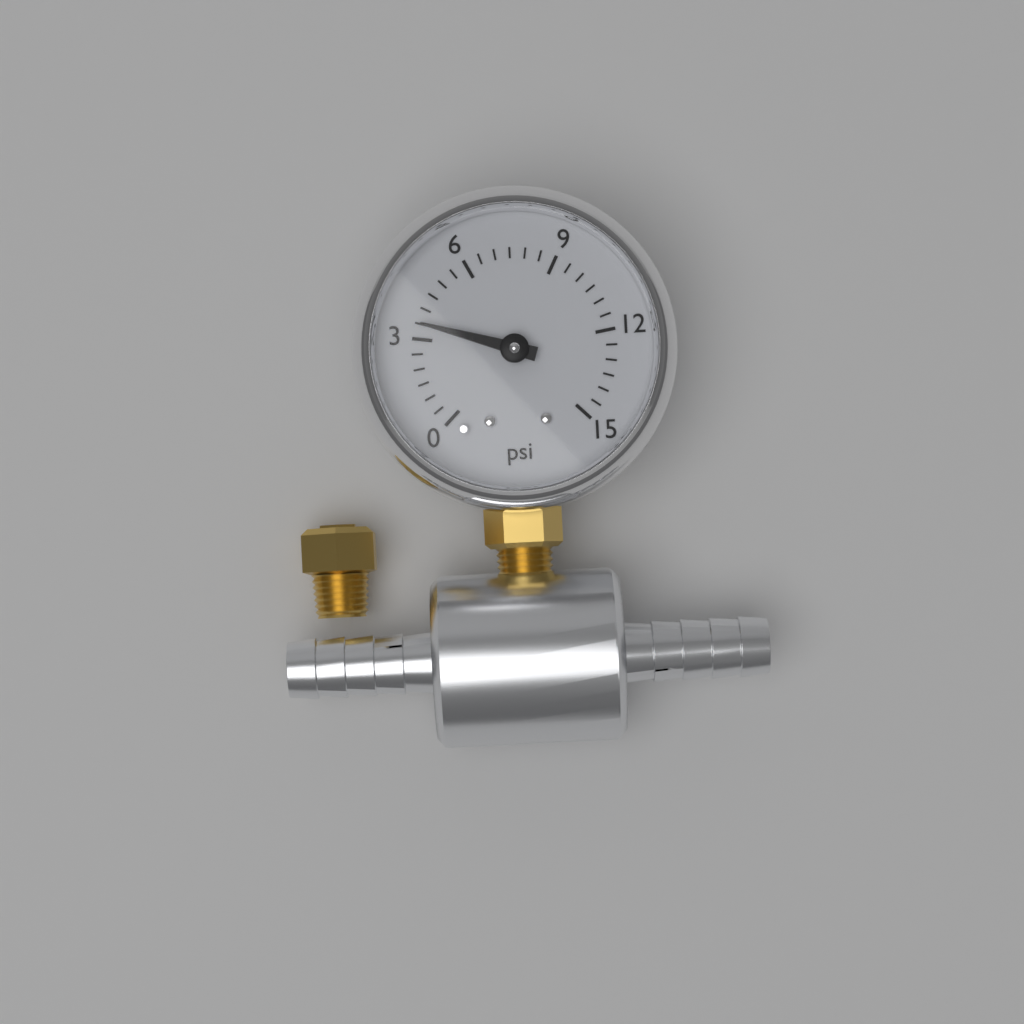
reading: 3.5 psi
